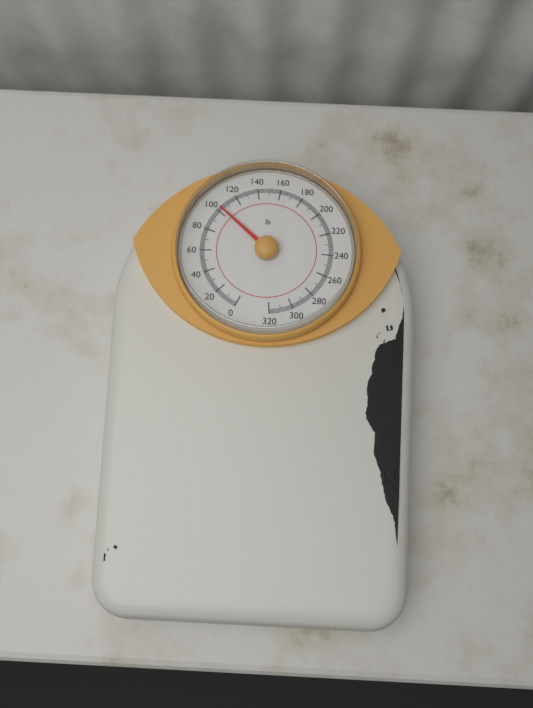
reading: 103 lb
